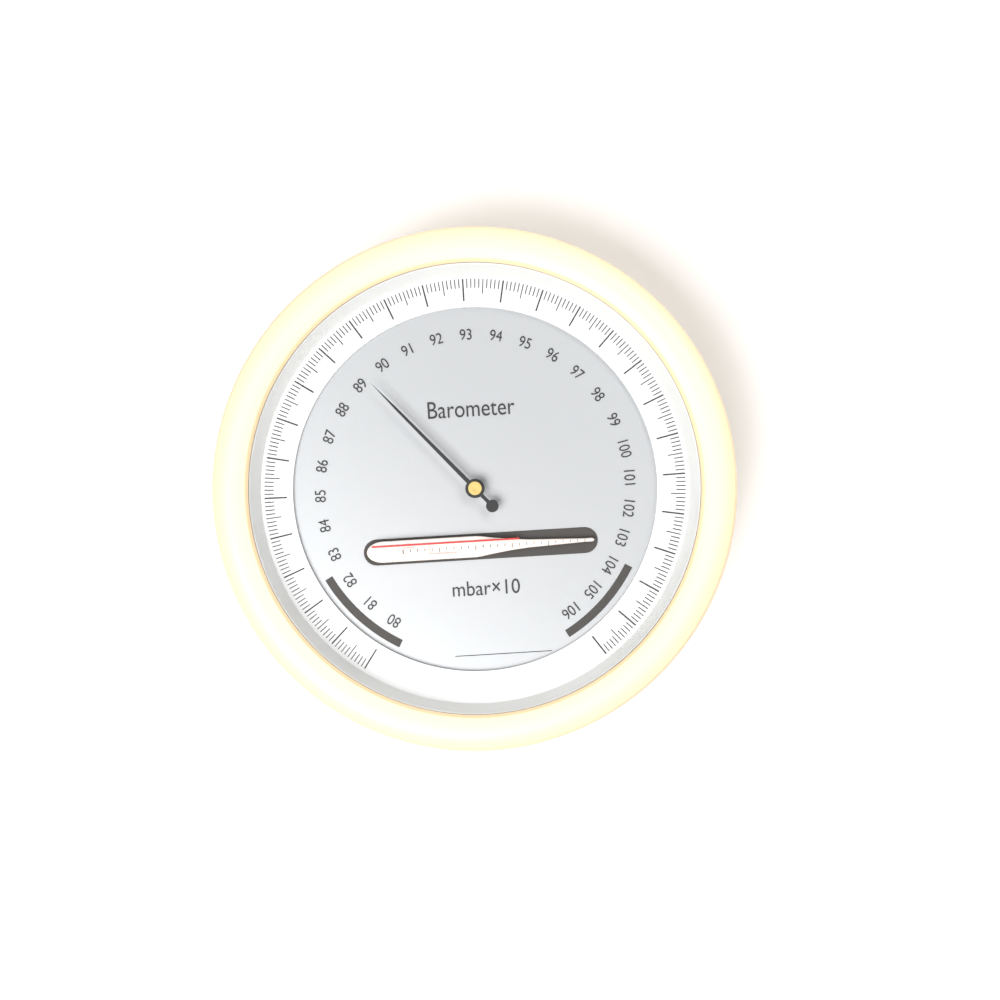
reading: 89.3 mbar×10
